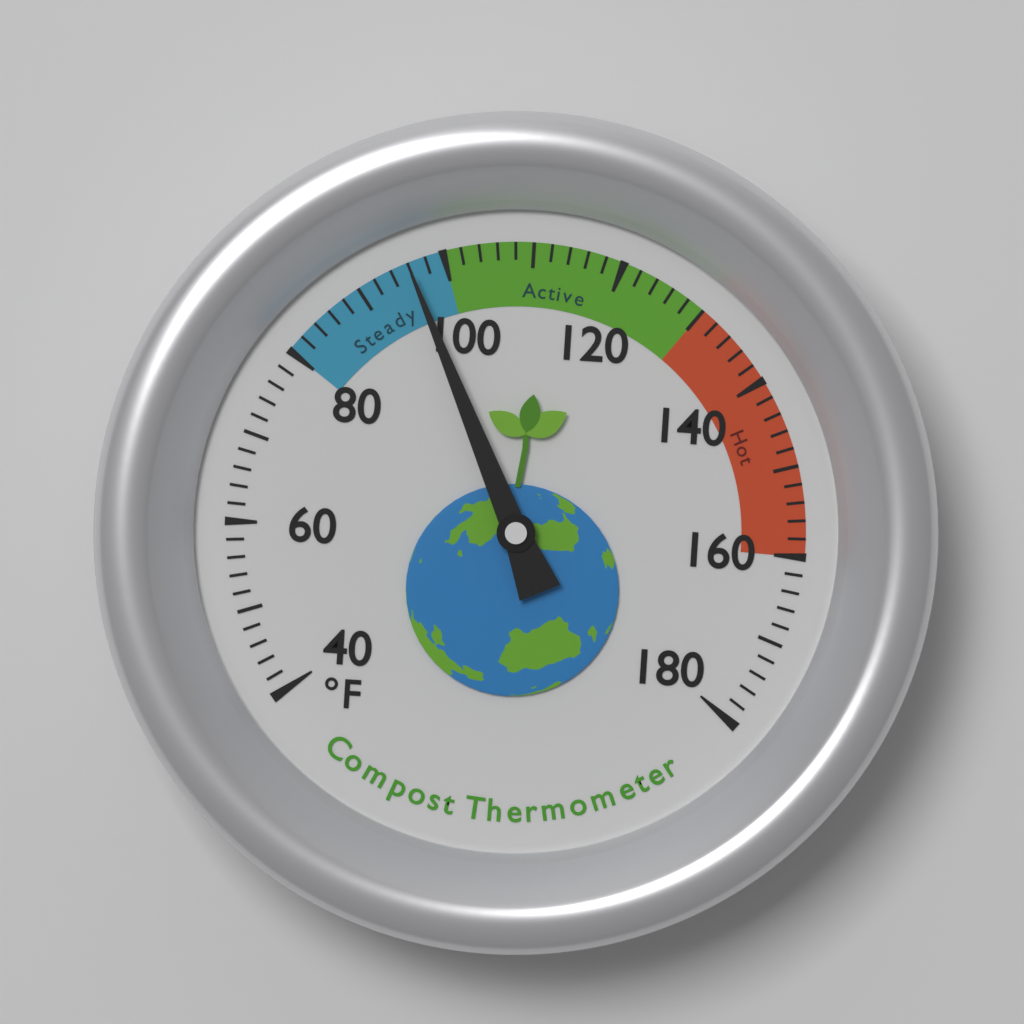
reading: 96 °F
